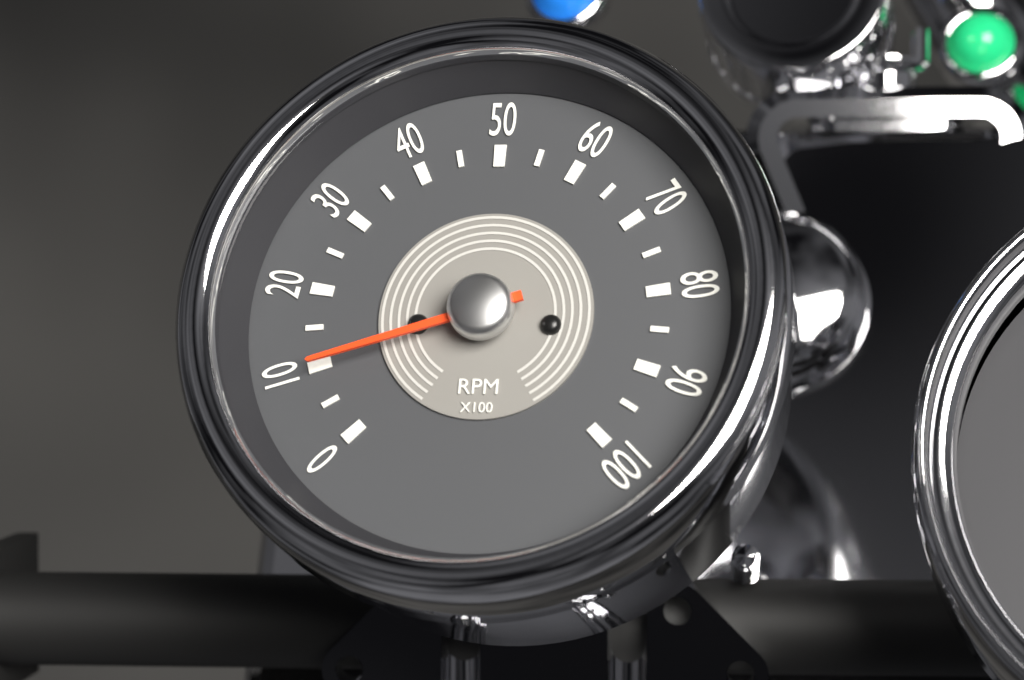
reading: 1000 RPM
